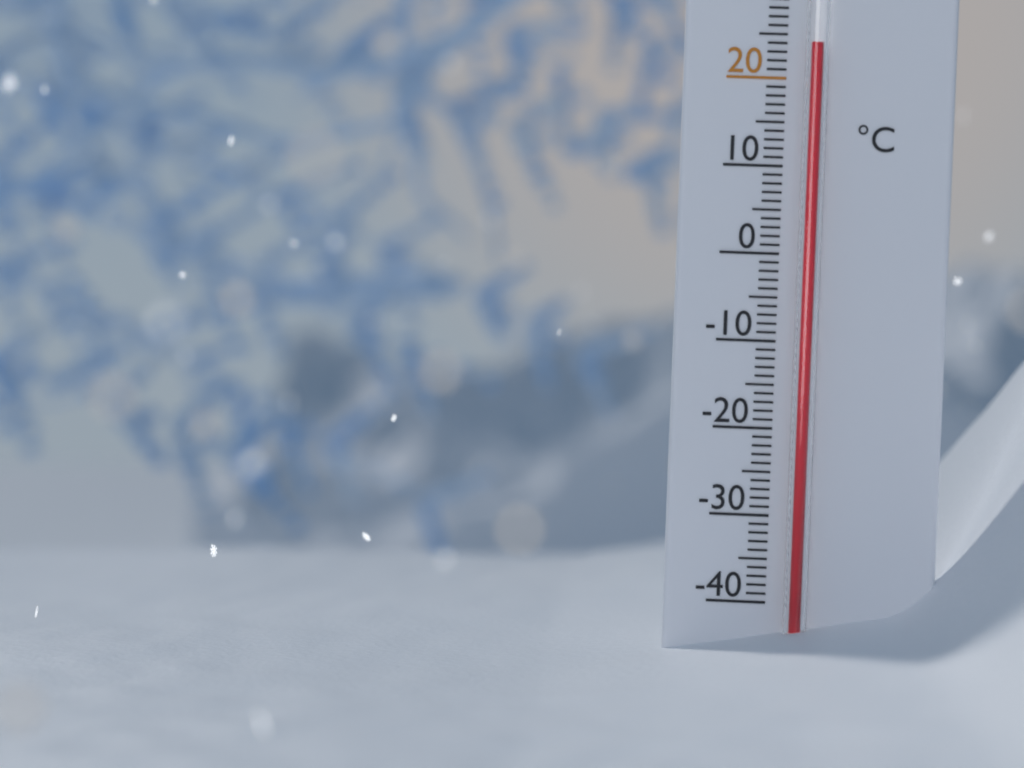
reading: 24 °C
